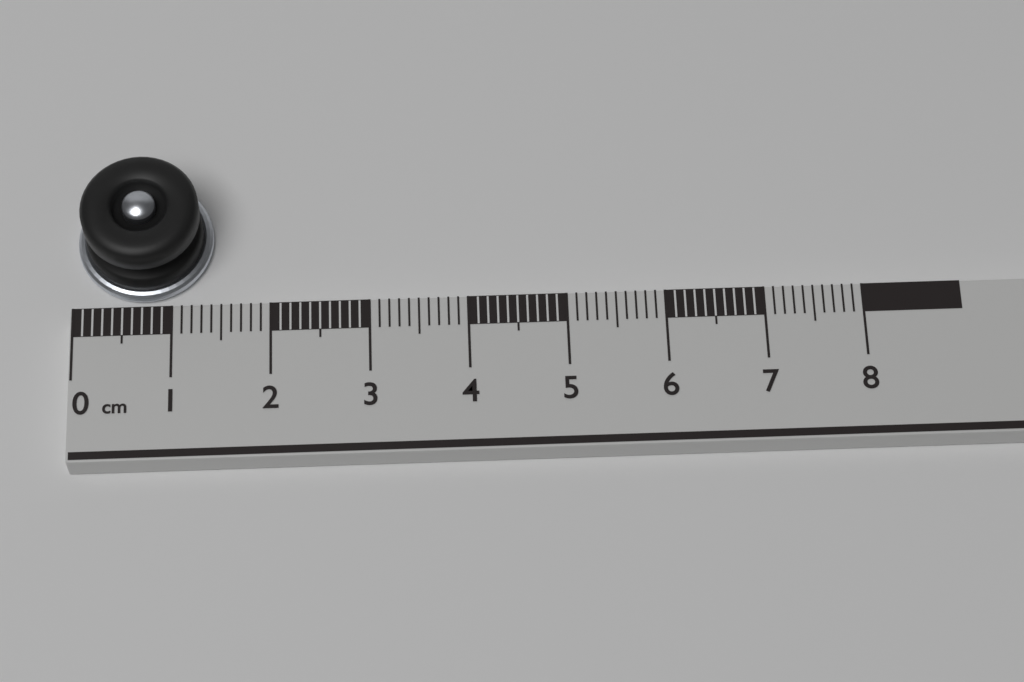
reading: 1.4 cm
